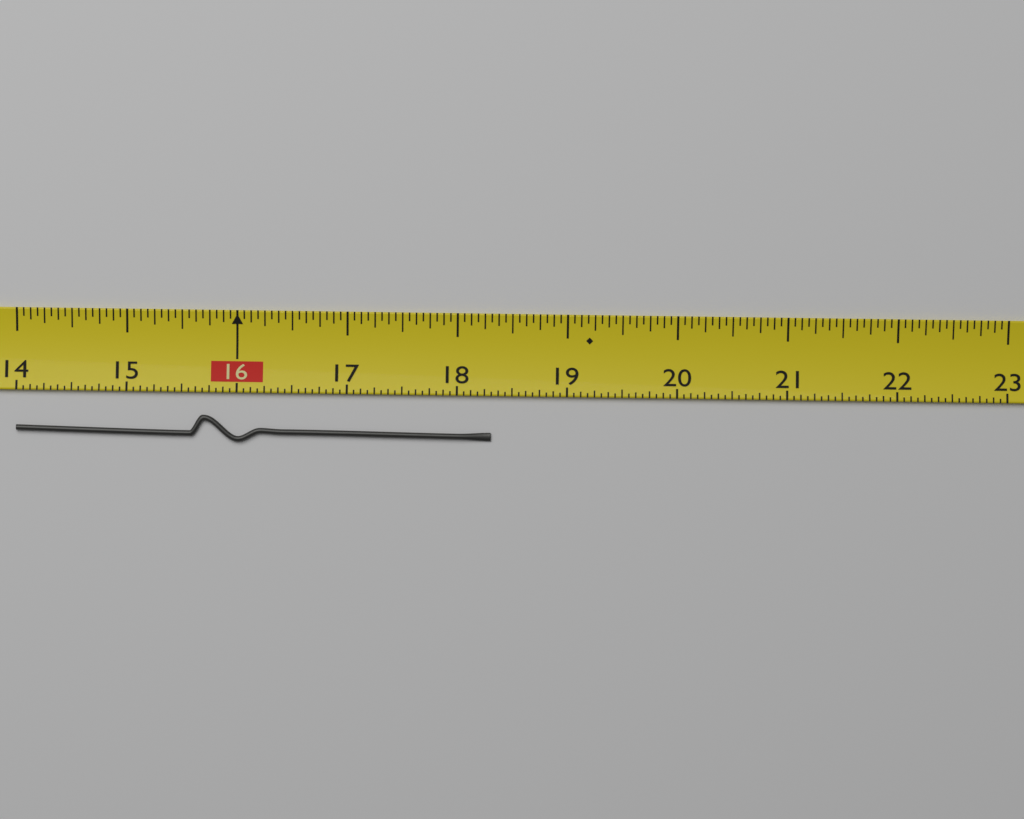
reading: 18.3125 (no unit)
